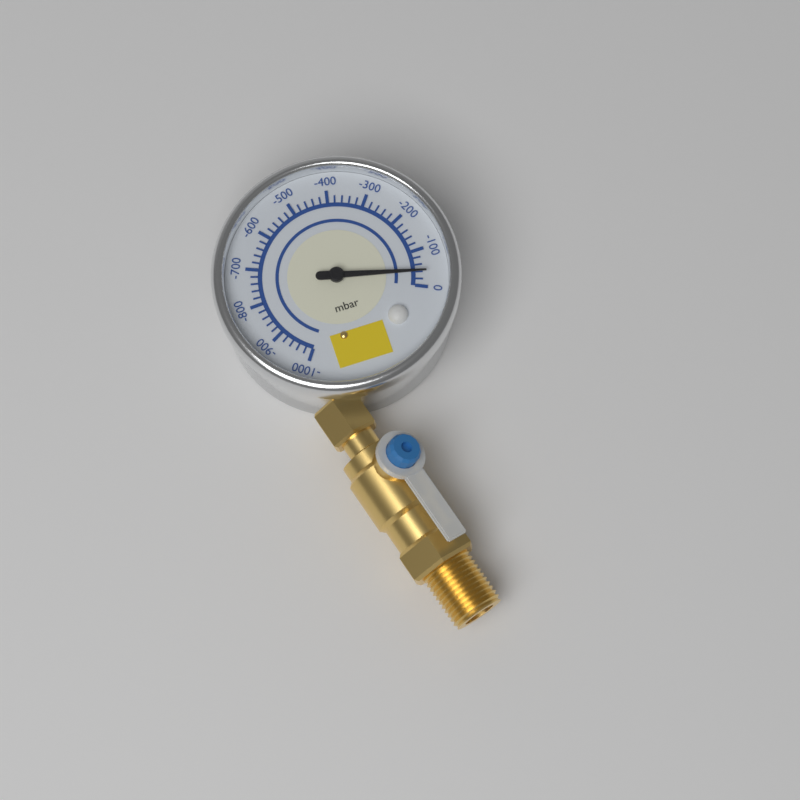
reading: -40 mbar
